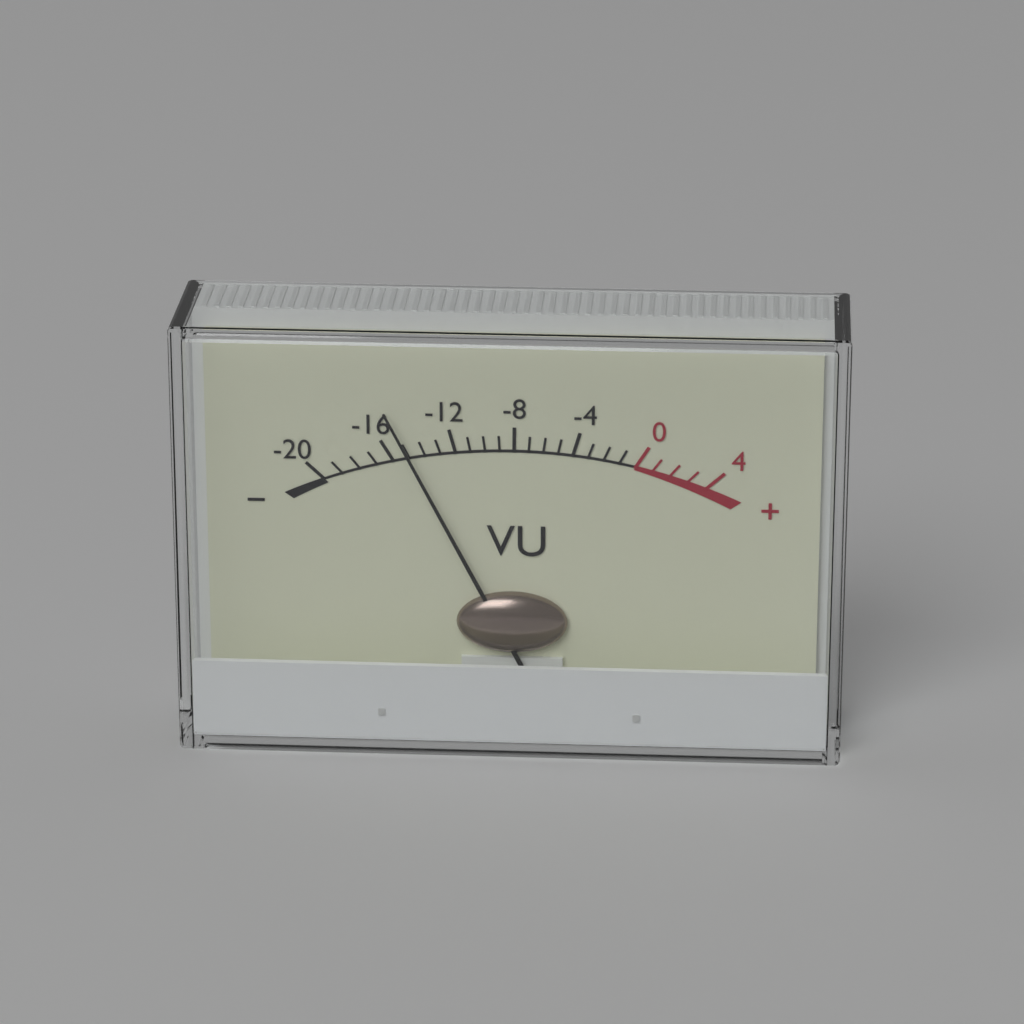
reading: -15 VU
